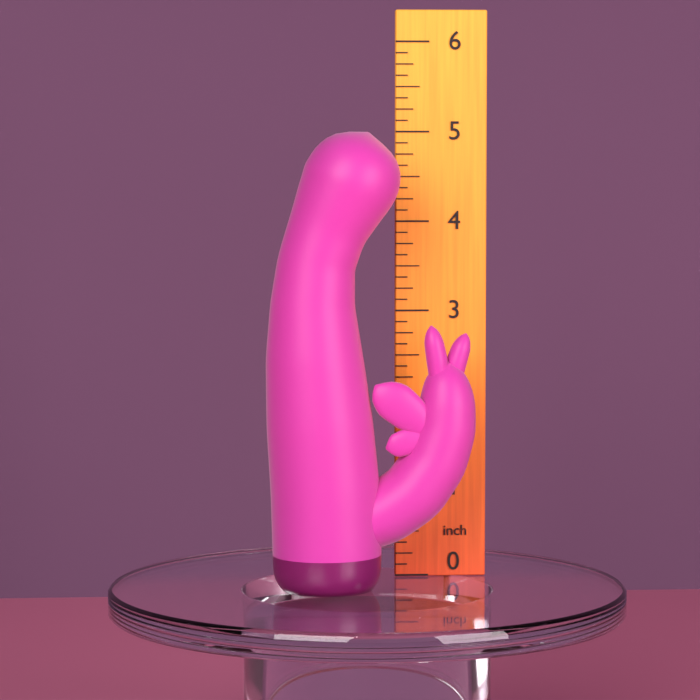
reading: 5.000 inch
